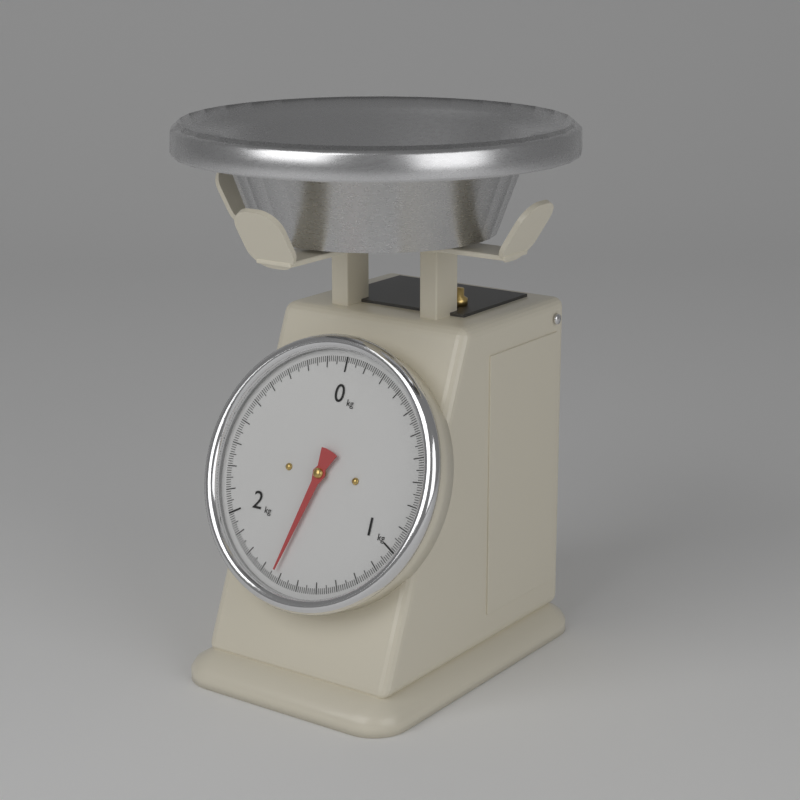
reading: 1.63 kg
